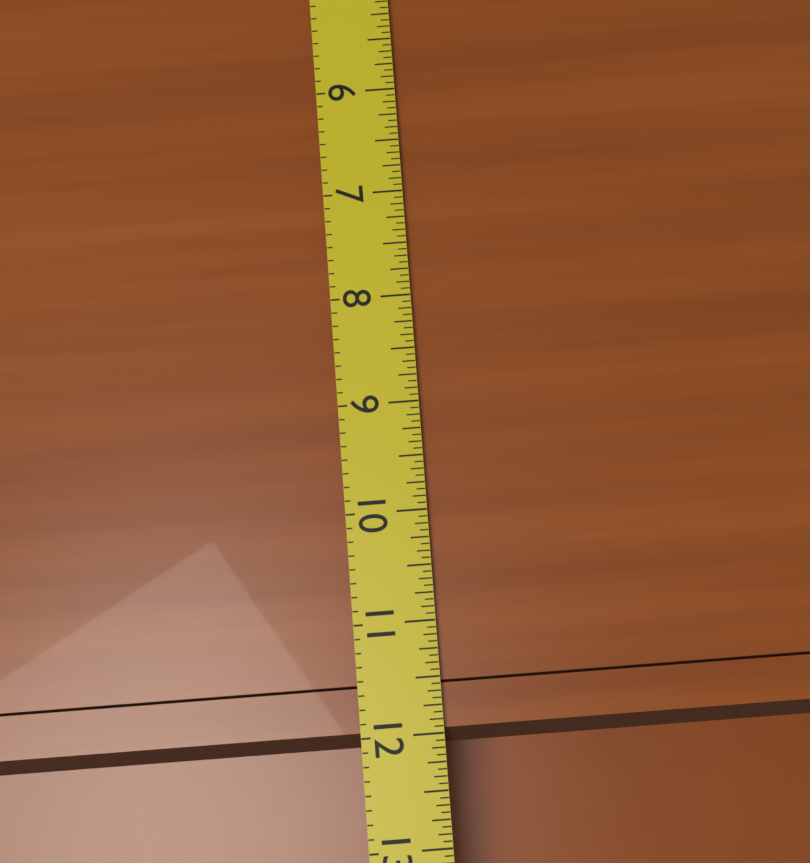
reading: 12.1250 (no unit)
